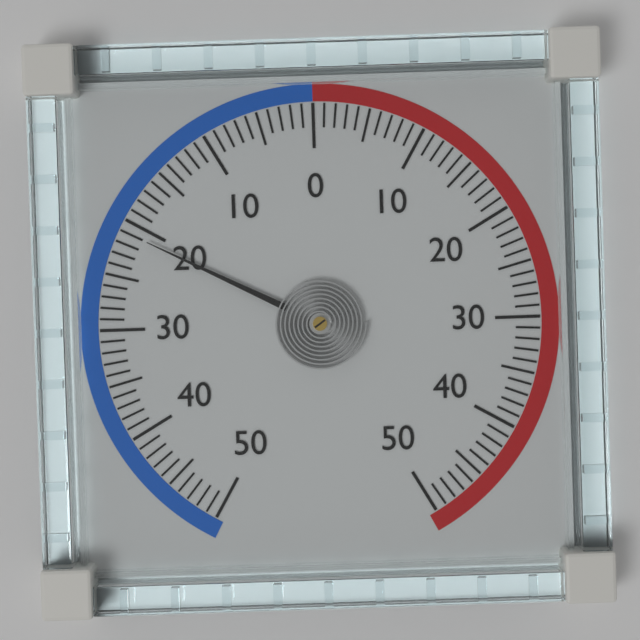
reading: -21 (no unit)
